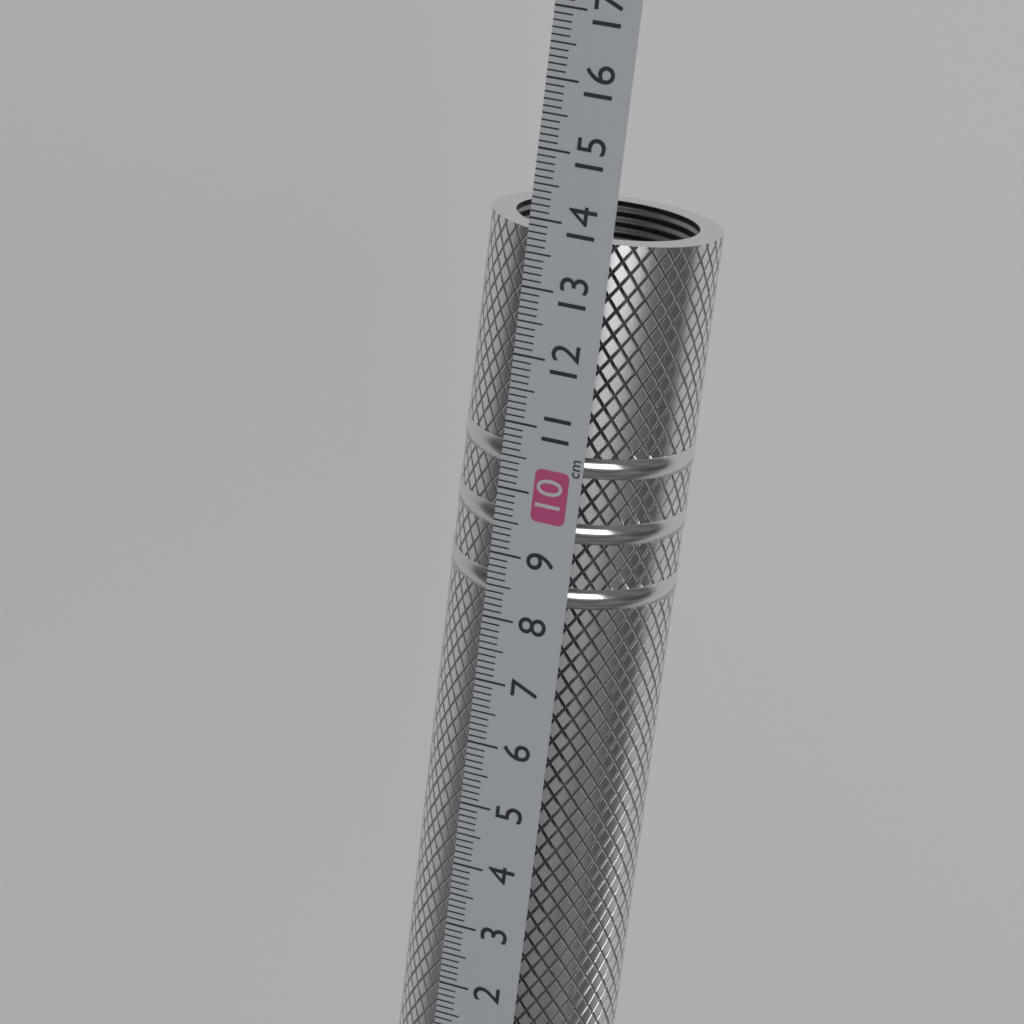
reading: 13.8 cm
